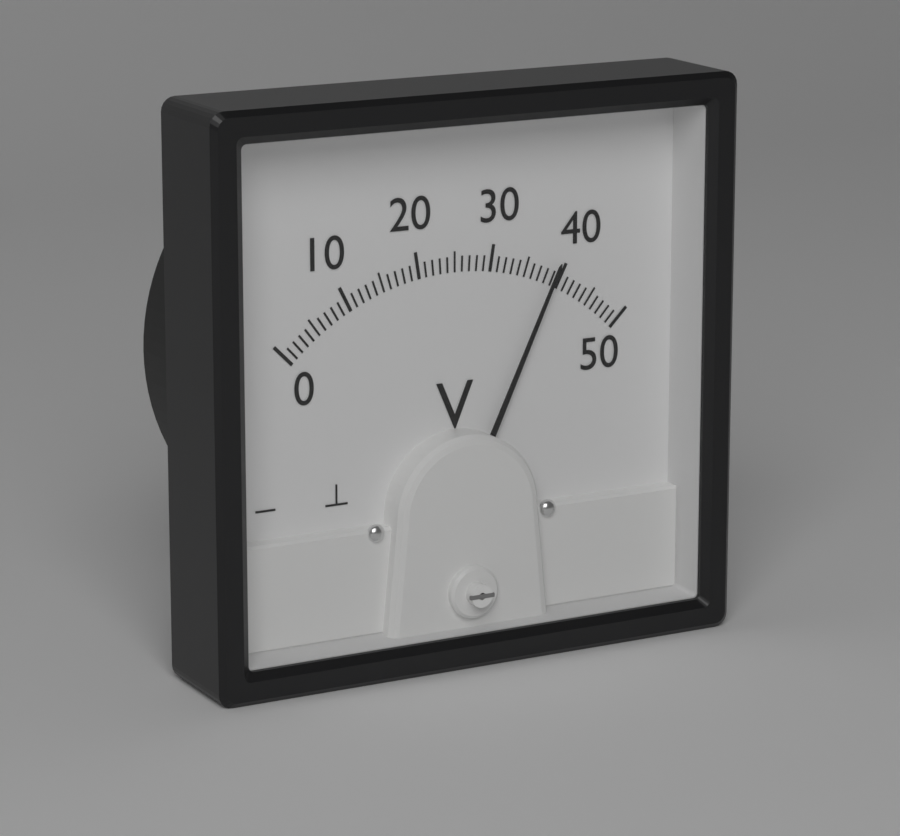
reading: 39 V
